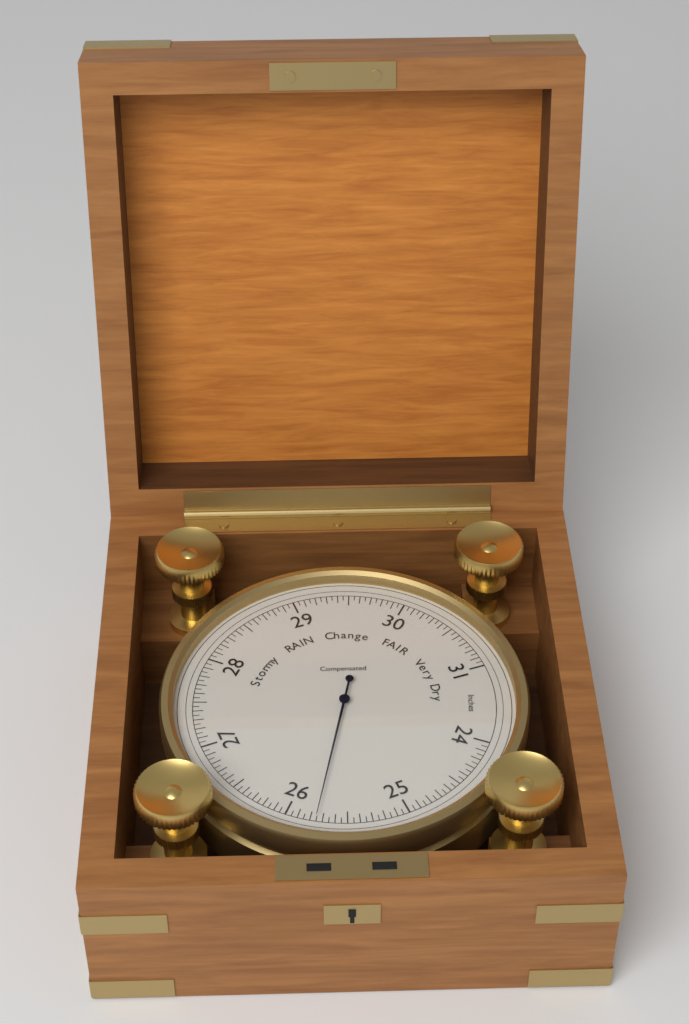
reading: 25.75 inHg
